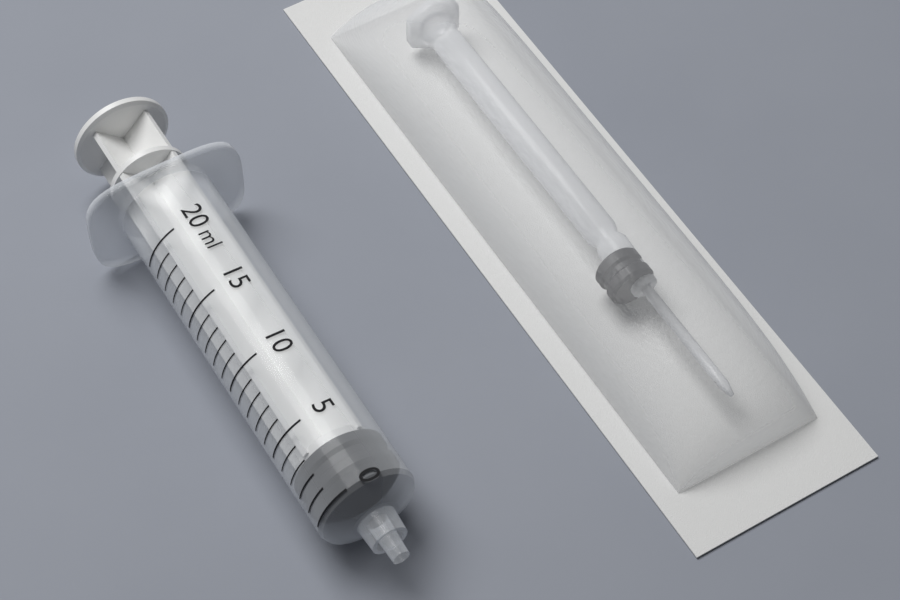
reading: 1 ml
